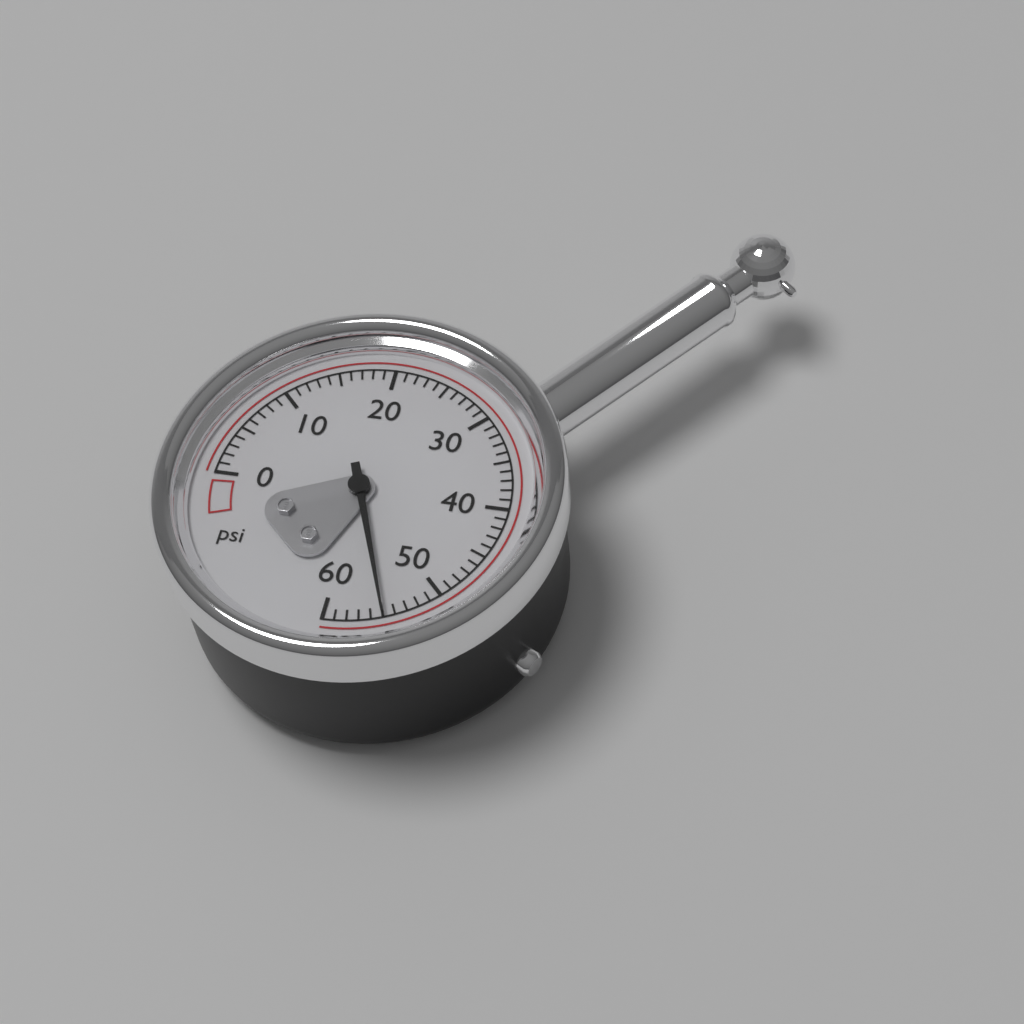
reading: 55 psi
